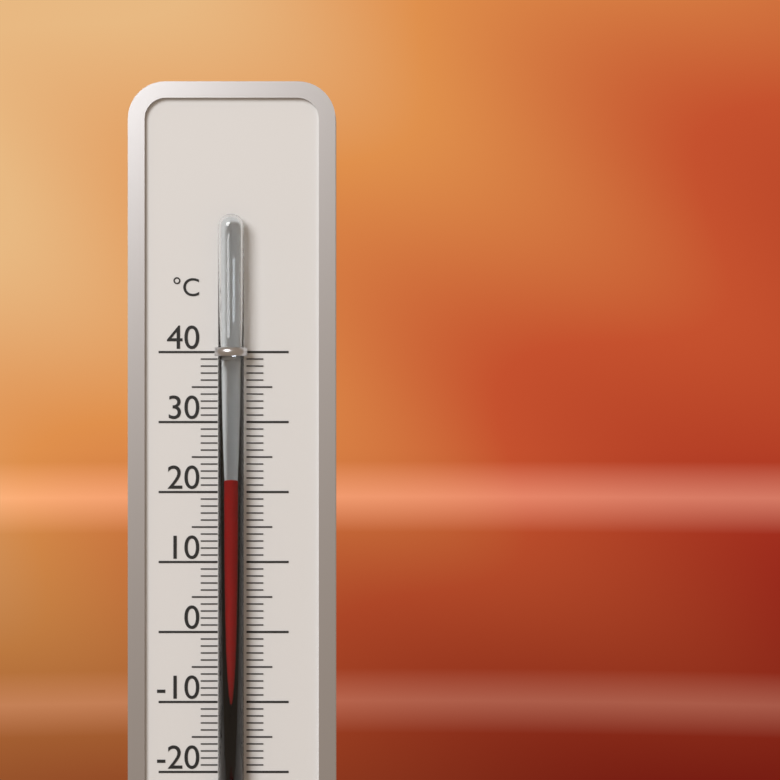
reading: 22 °C
